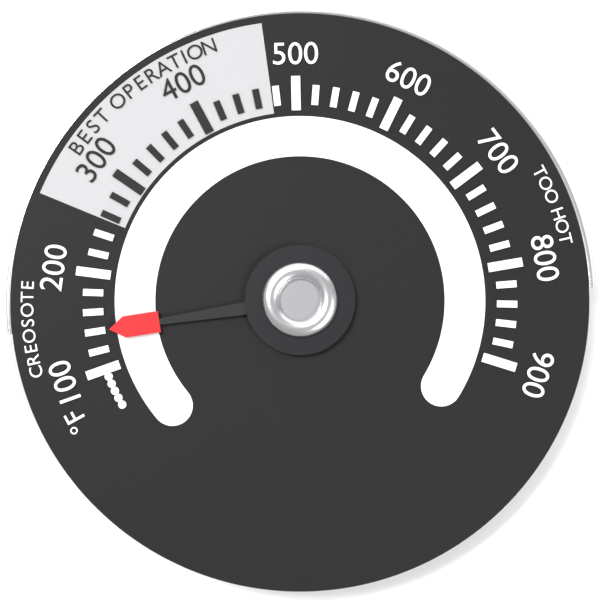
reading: 140 °F
